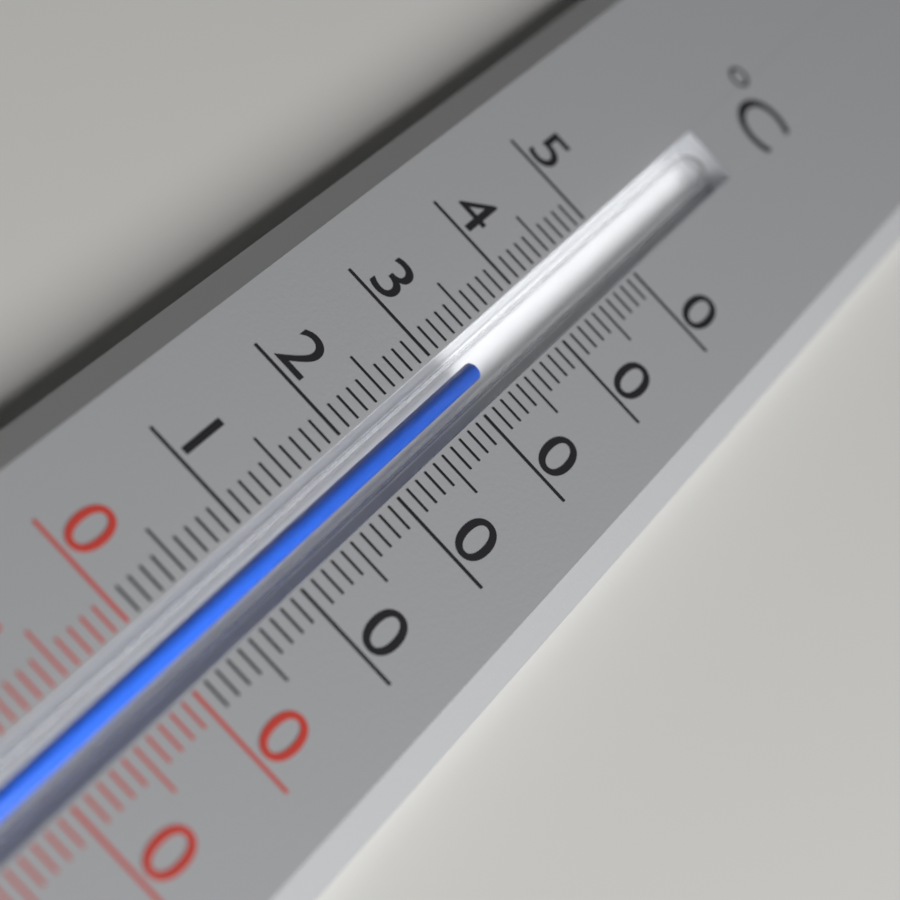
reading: 32 °C
